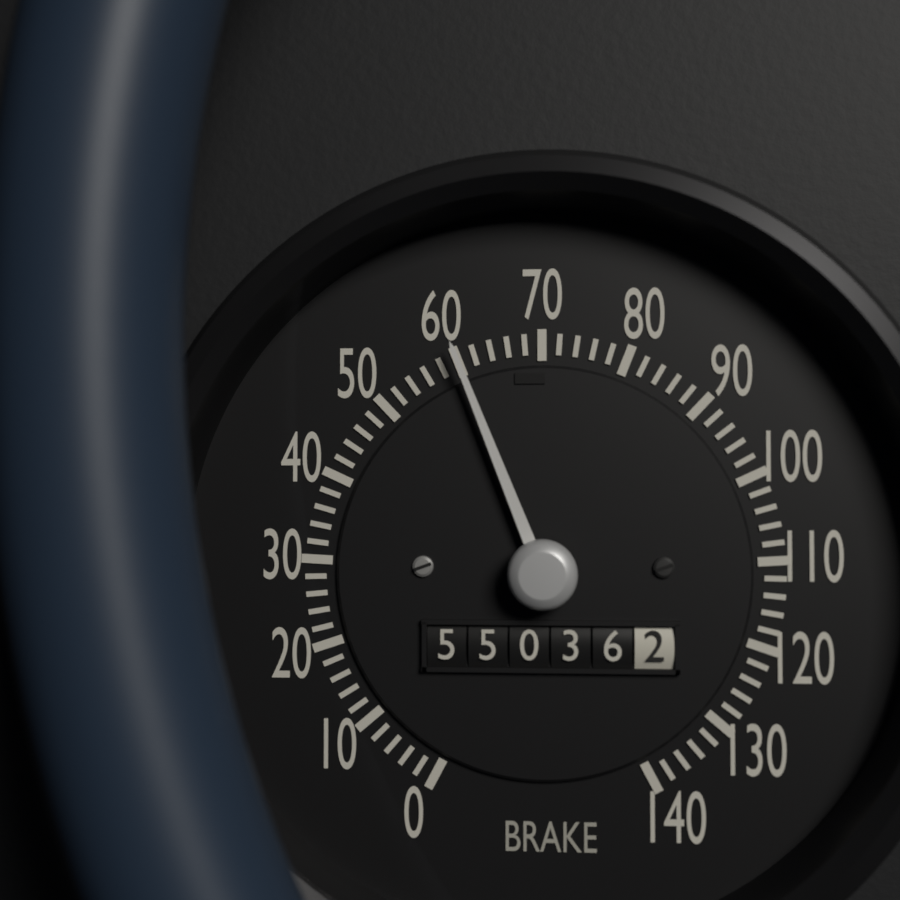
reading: 60 (no unit)
